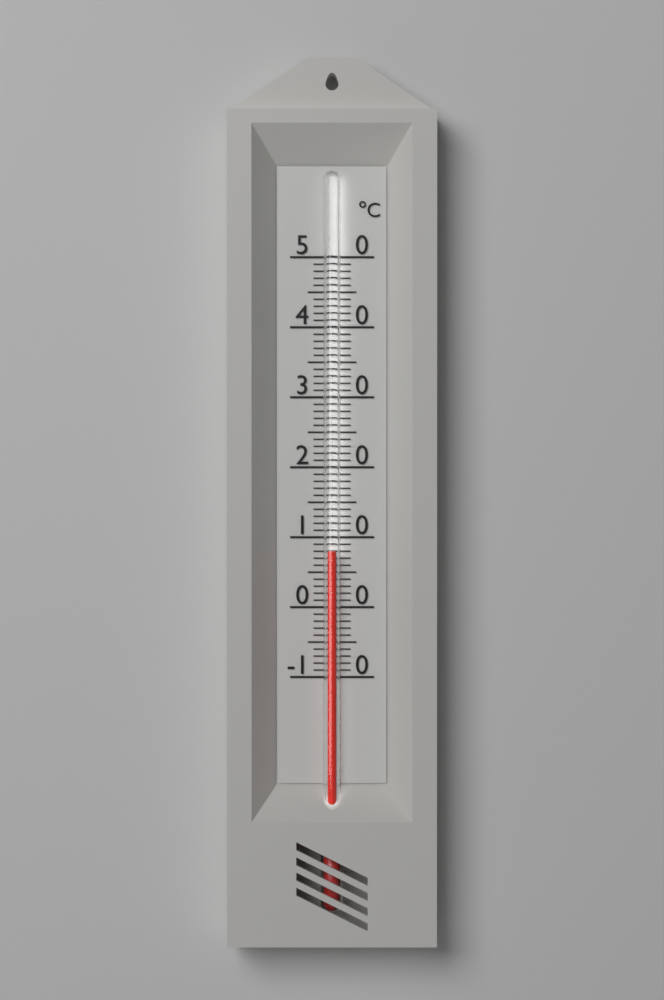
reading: 8 °C
